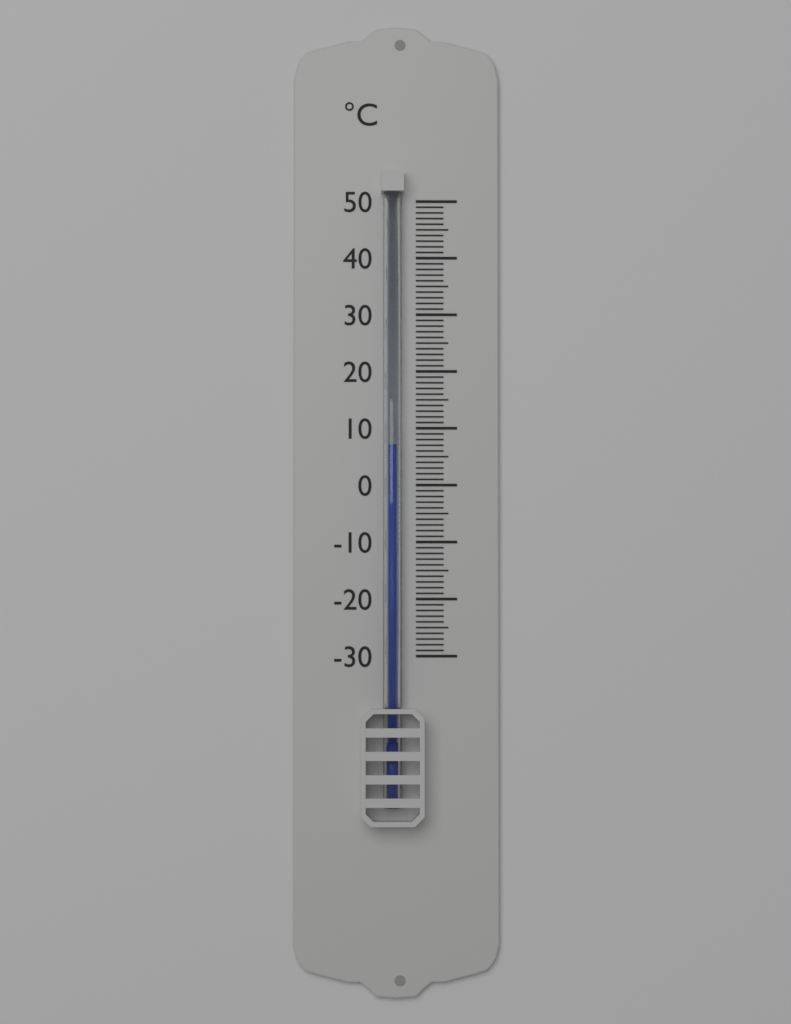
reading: 7 °C
